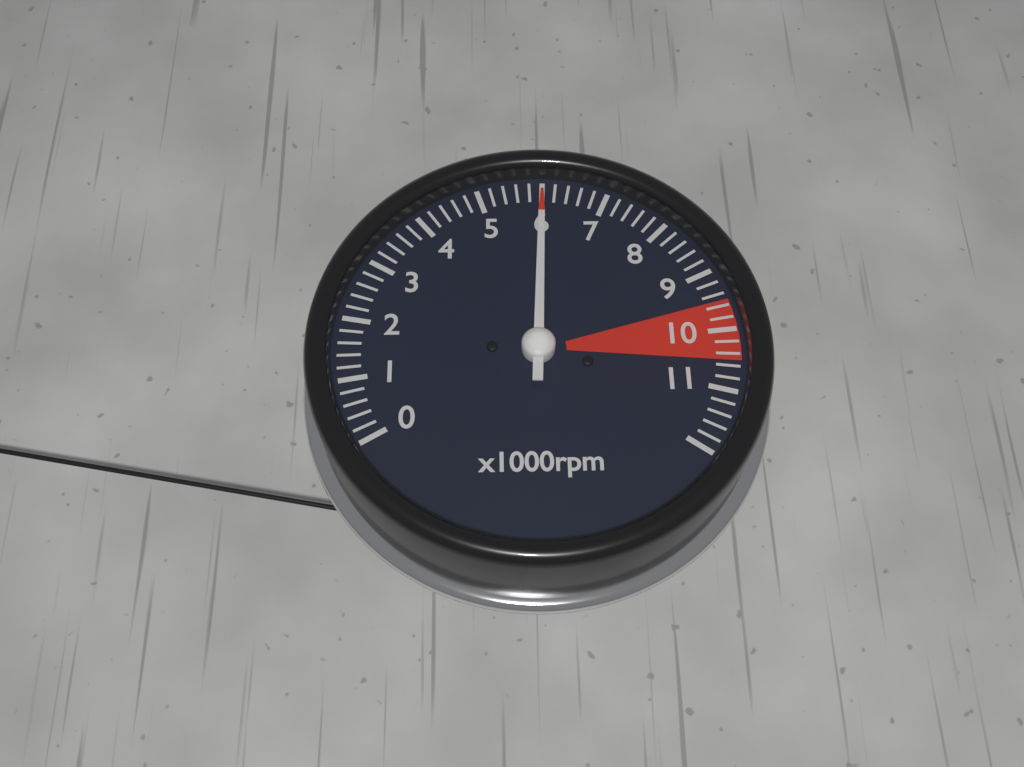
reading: 6000 rpm
